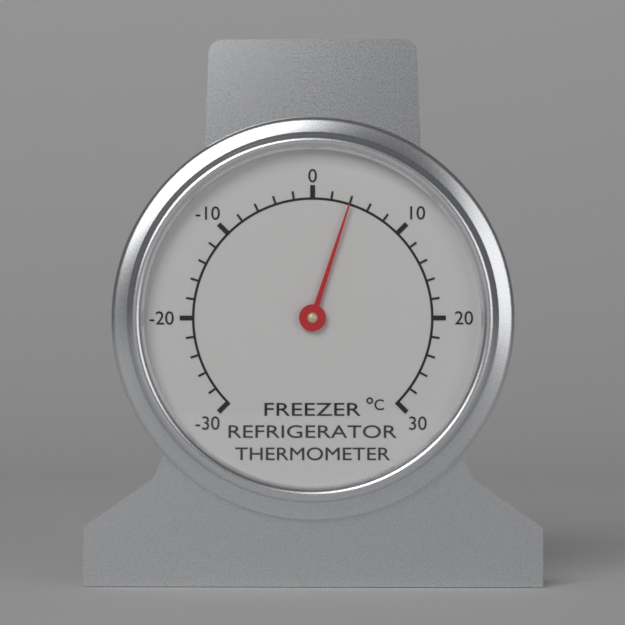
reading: 4 °C
